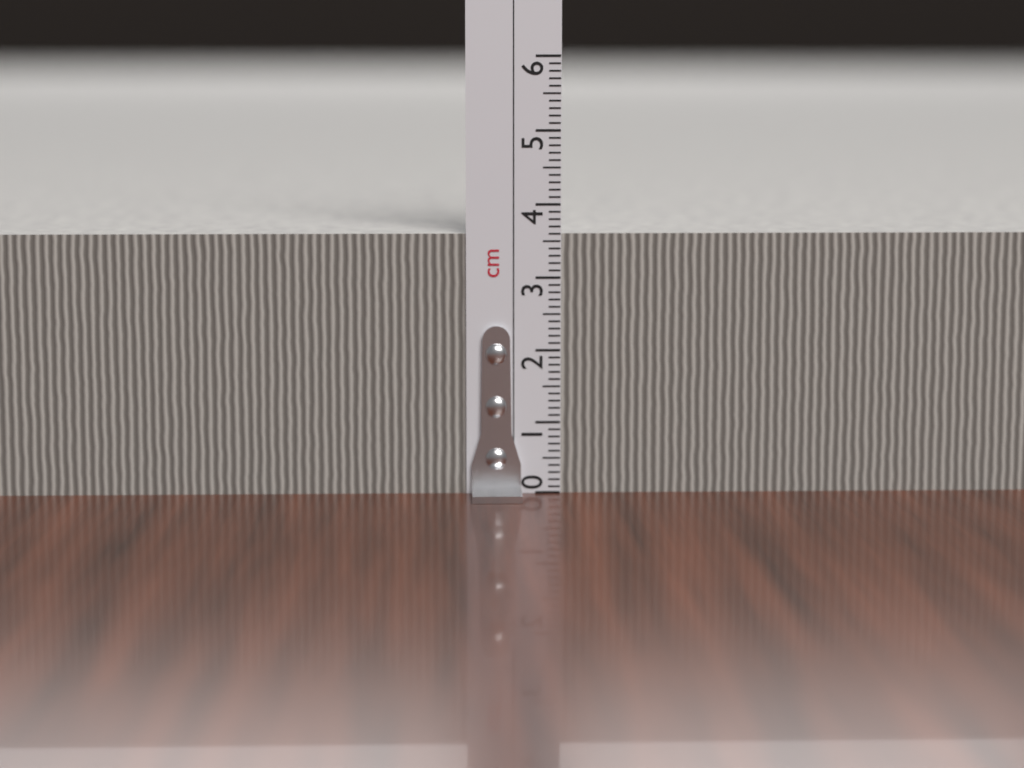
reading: 3.6 cm
